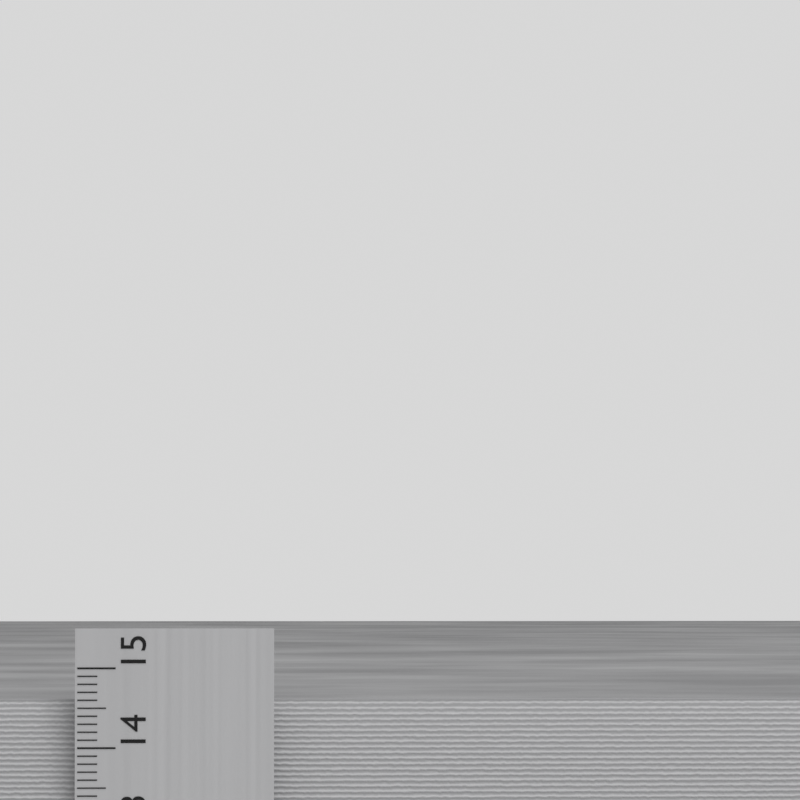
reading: 14.6 cm
